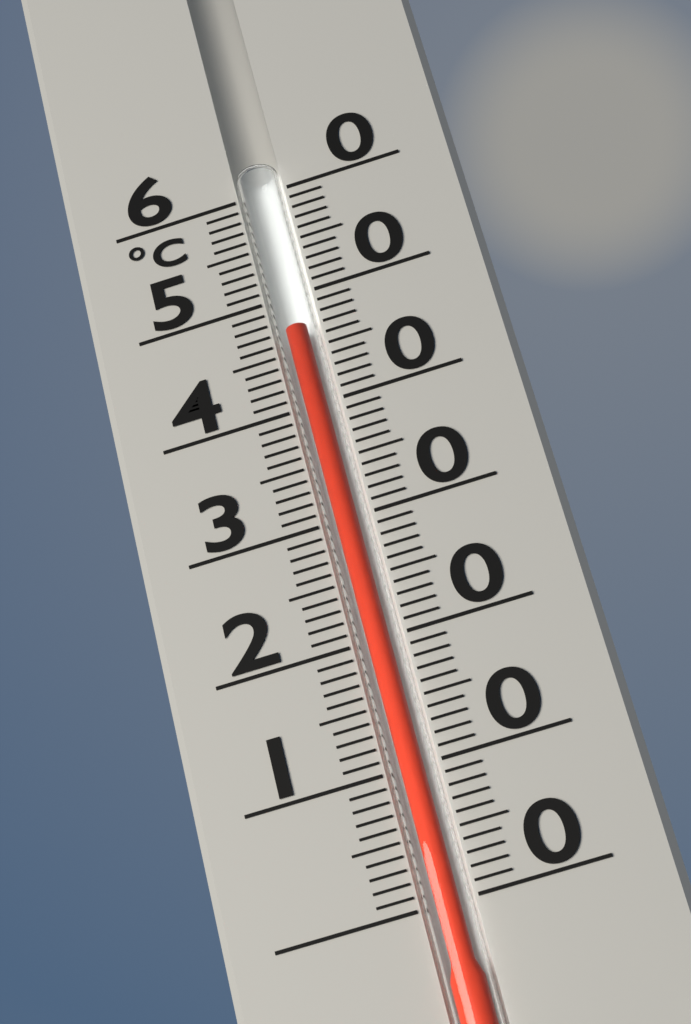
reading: 47 °C
